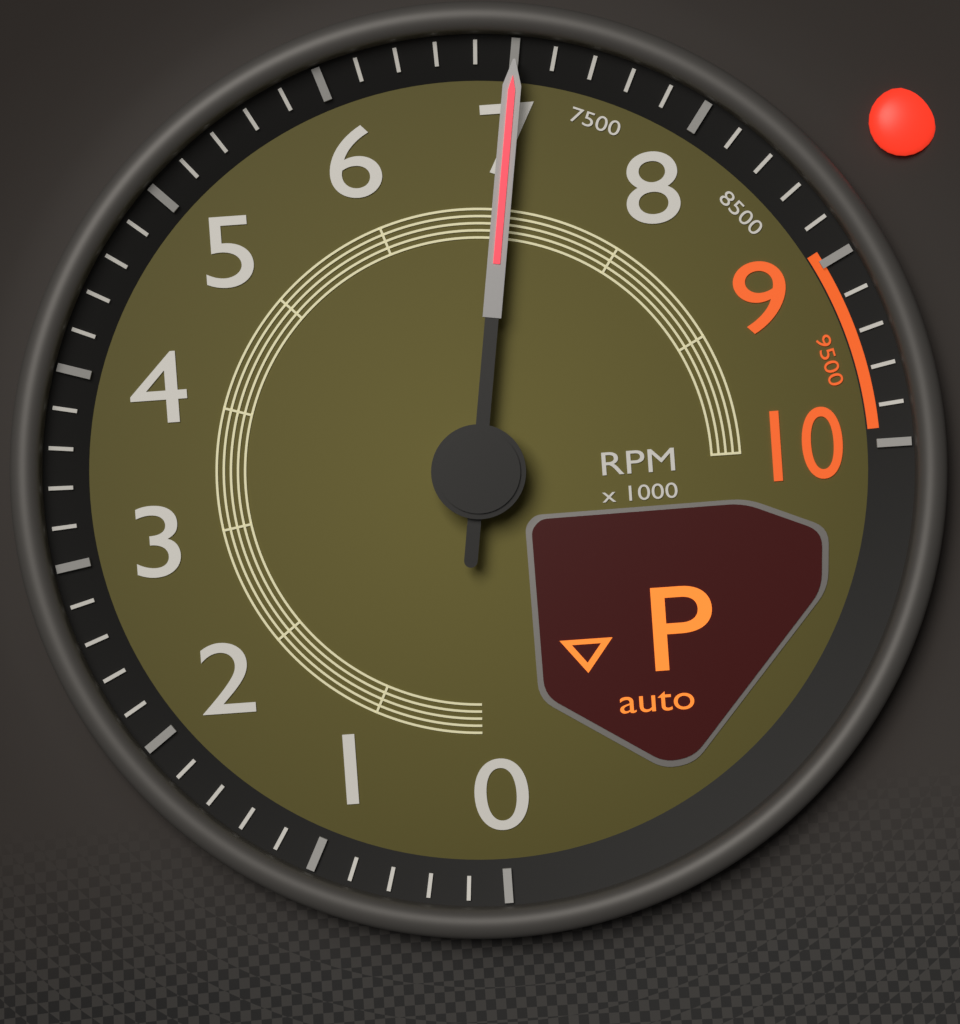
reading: 7000 RPM
